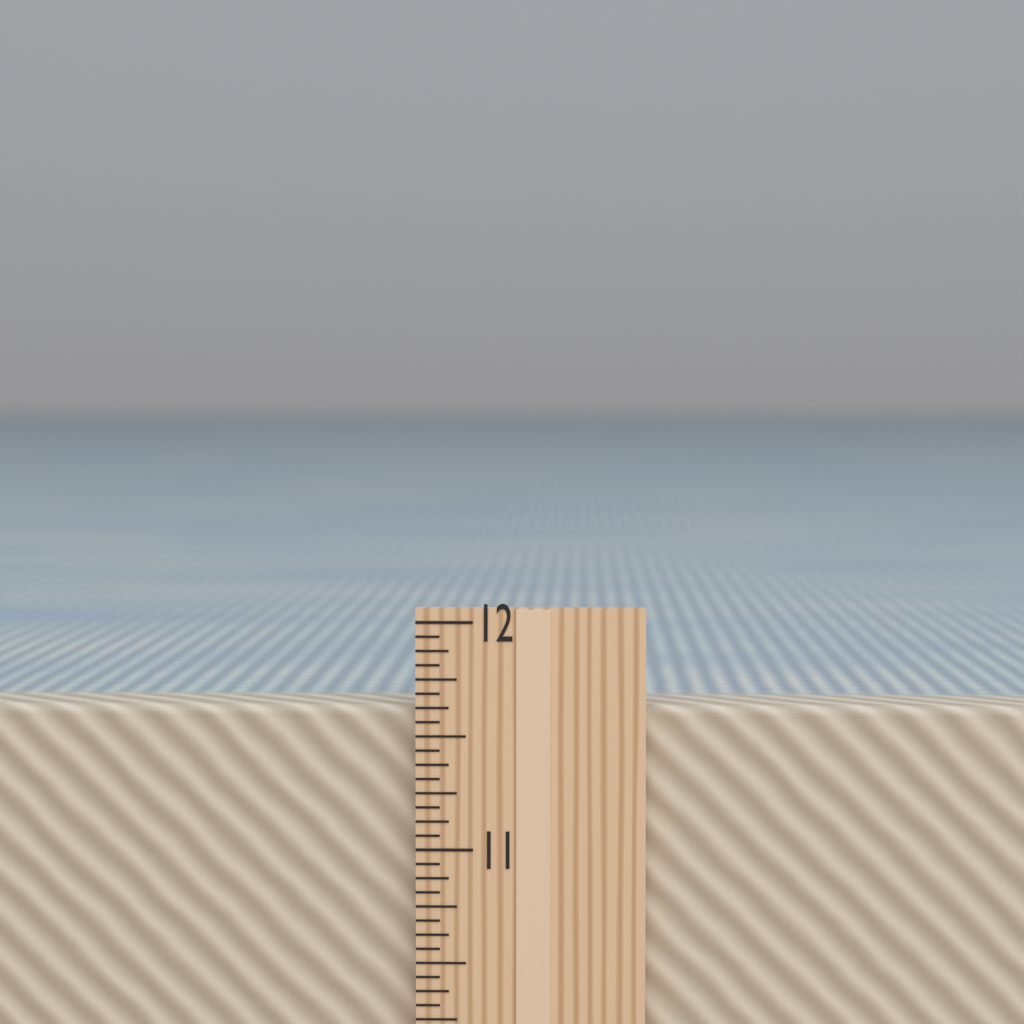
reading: 11.6250 in
